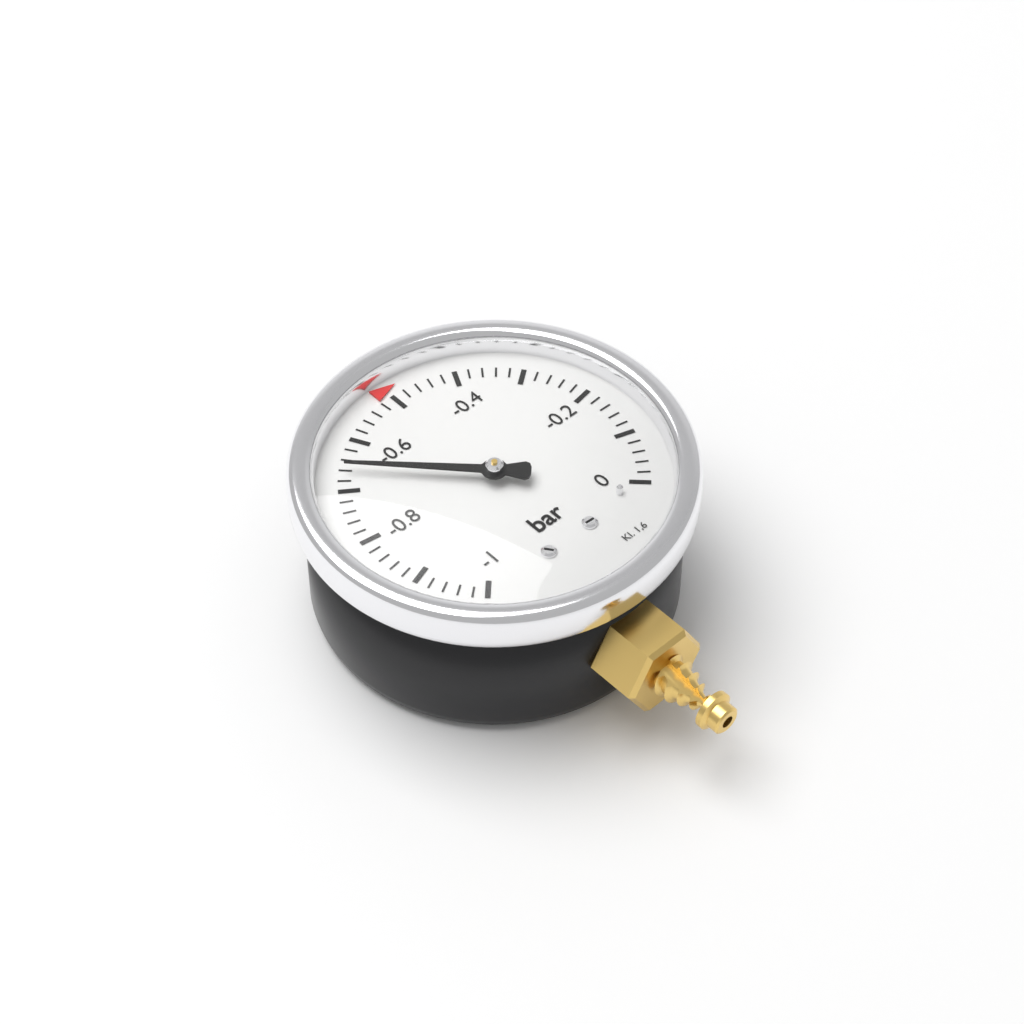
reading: -0.66 bar
